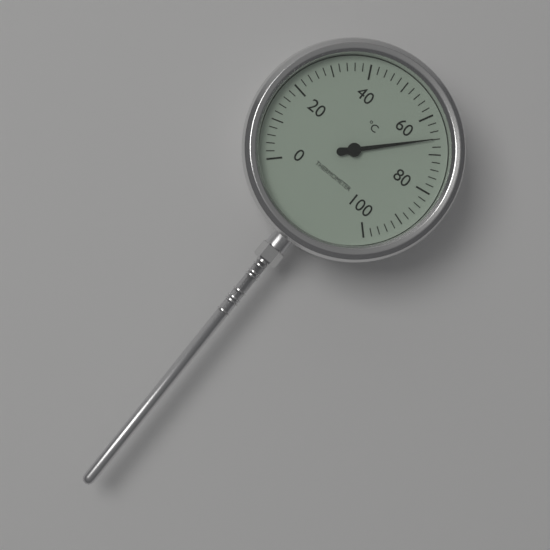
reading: 66 °C
